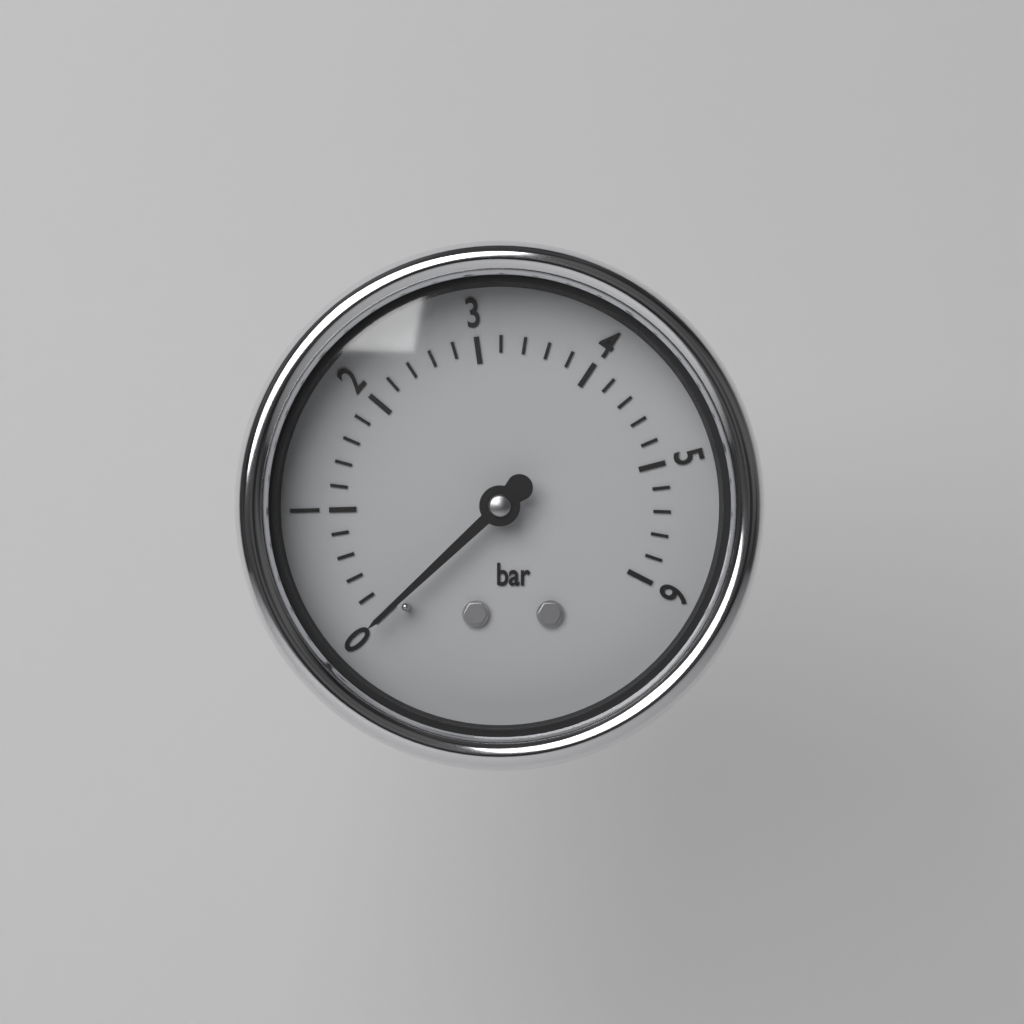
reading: 0.0 bar
